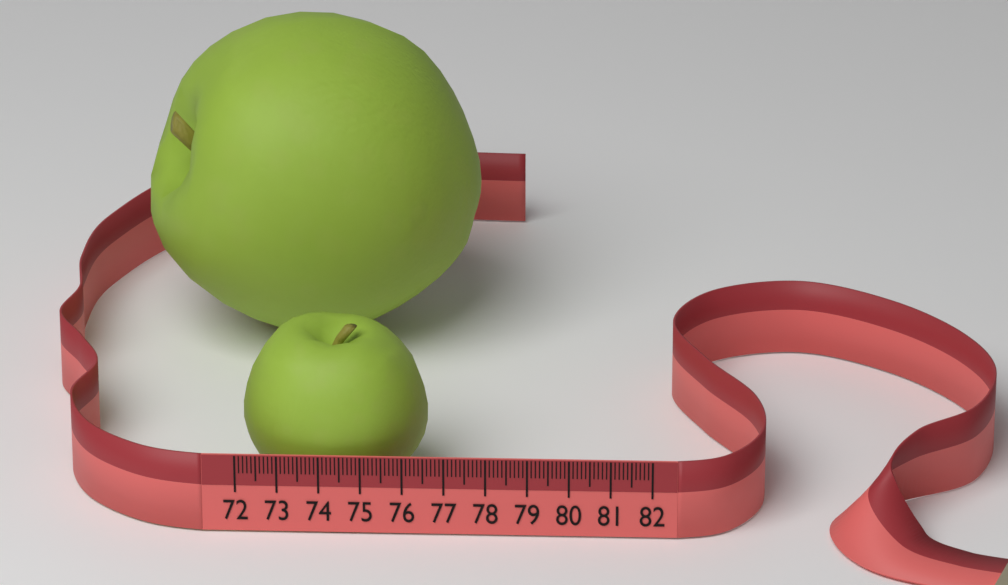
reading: 76.5 (no unit)
